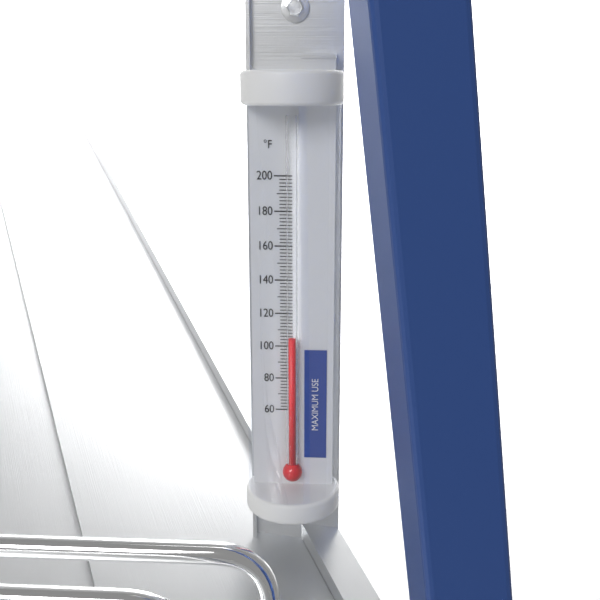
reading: 106 °F
